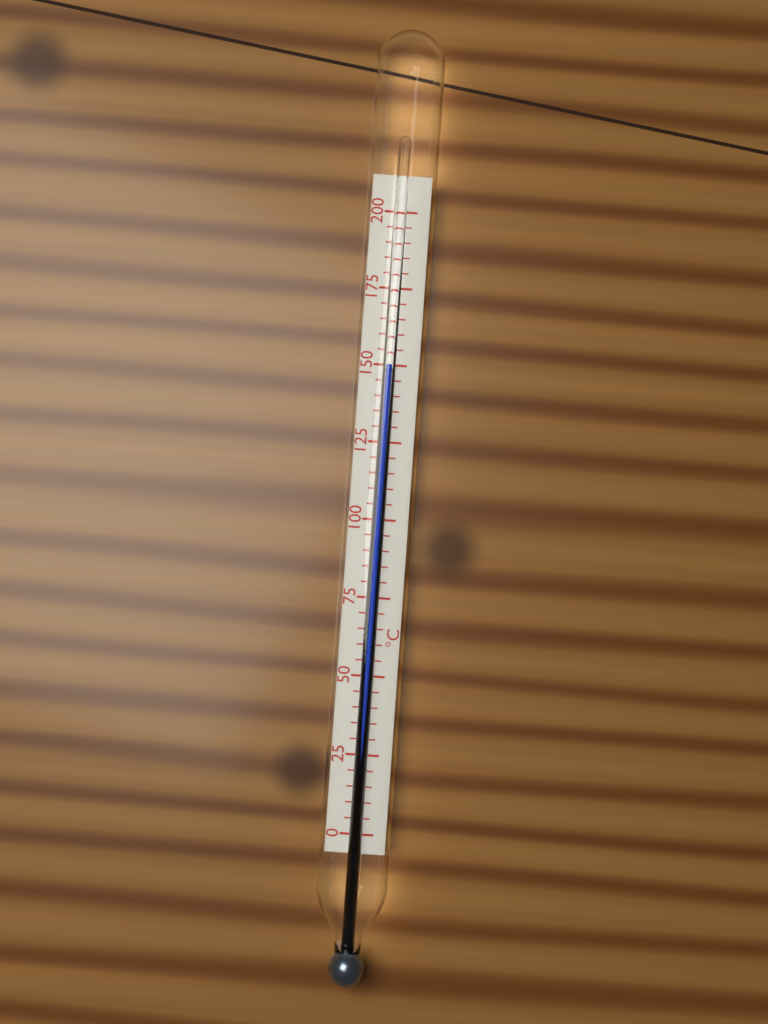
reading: 150 °C
